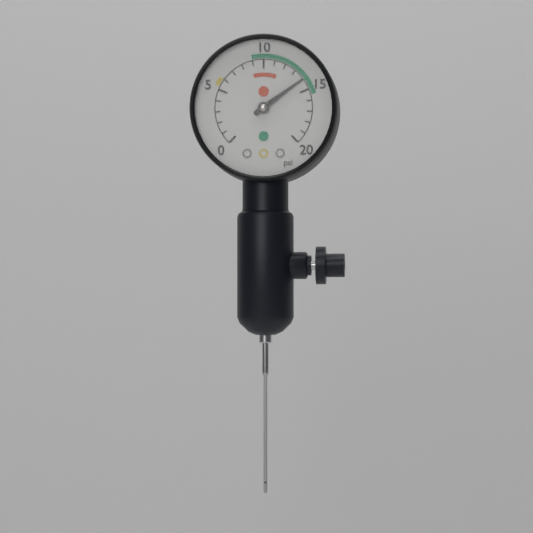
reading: 14 psi
